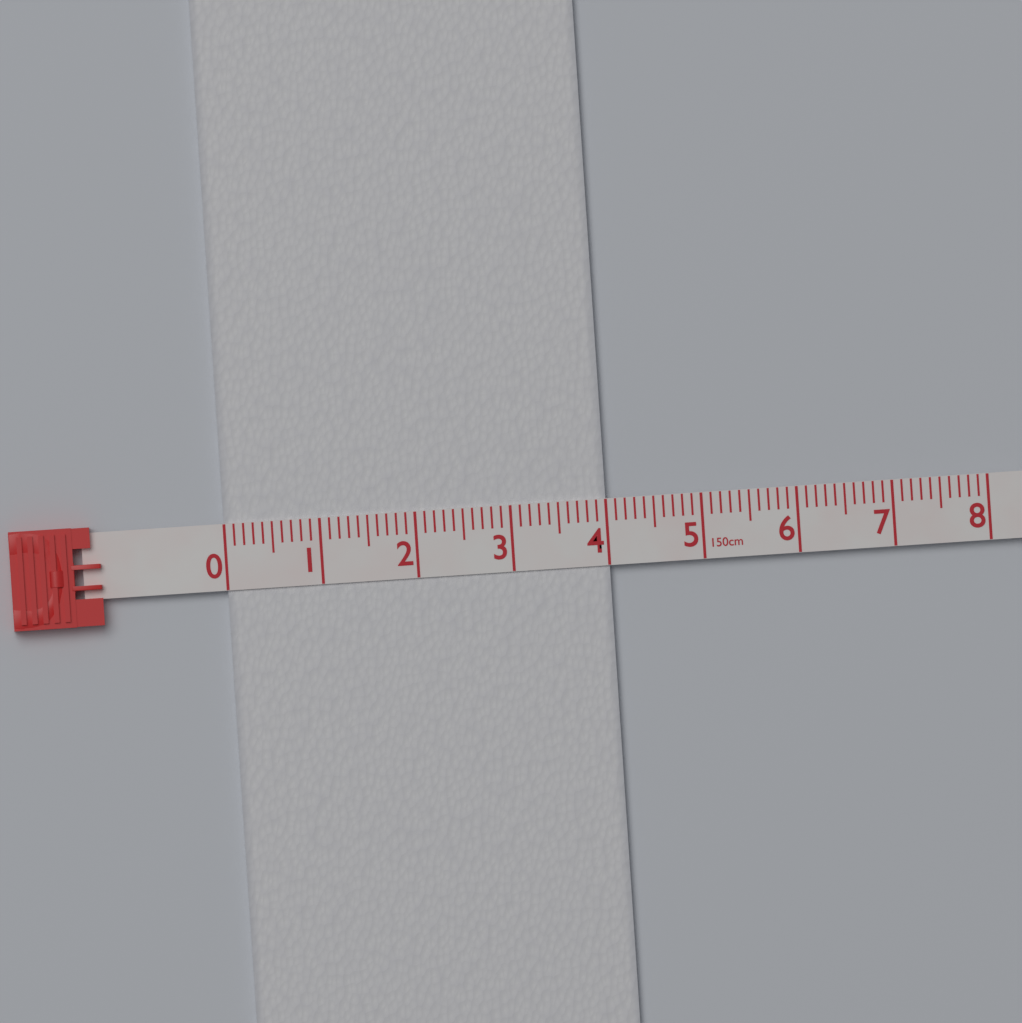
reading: 4.0 cm
